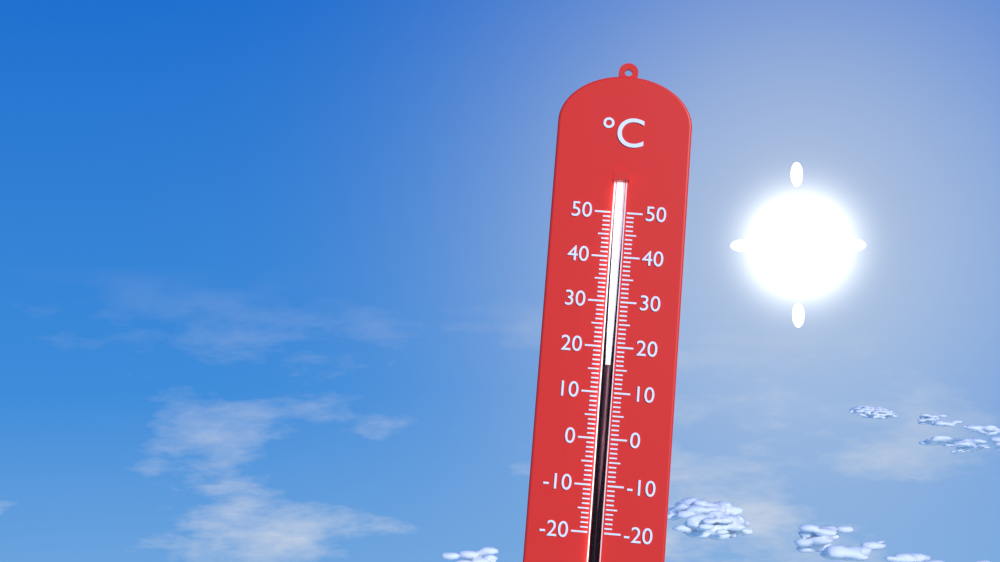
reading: 16 °C
